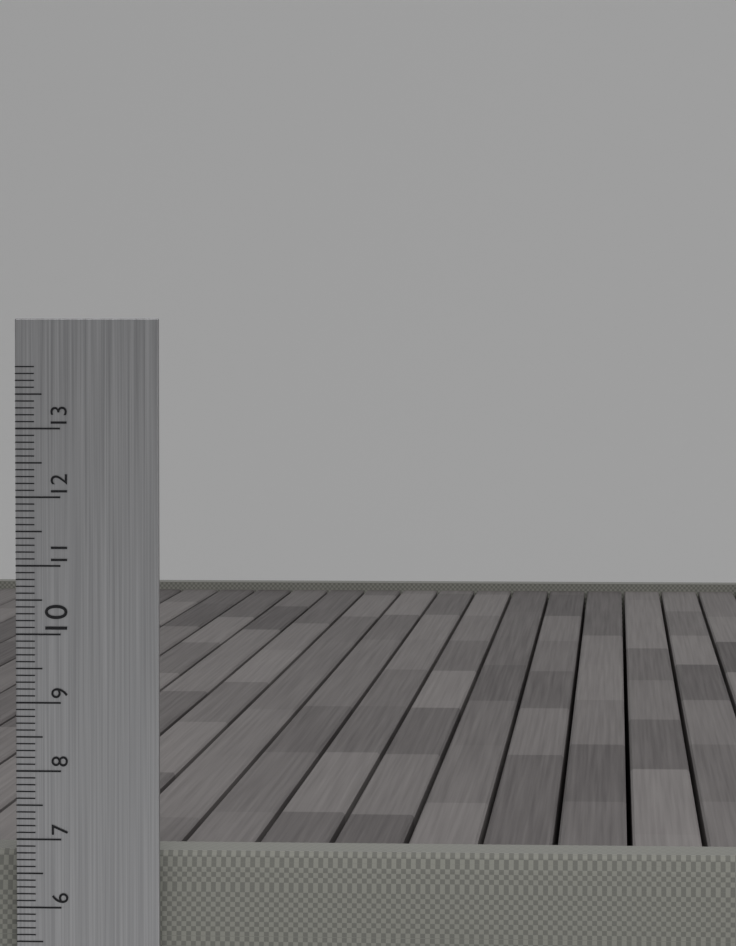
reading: 6.8 cm
